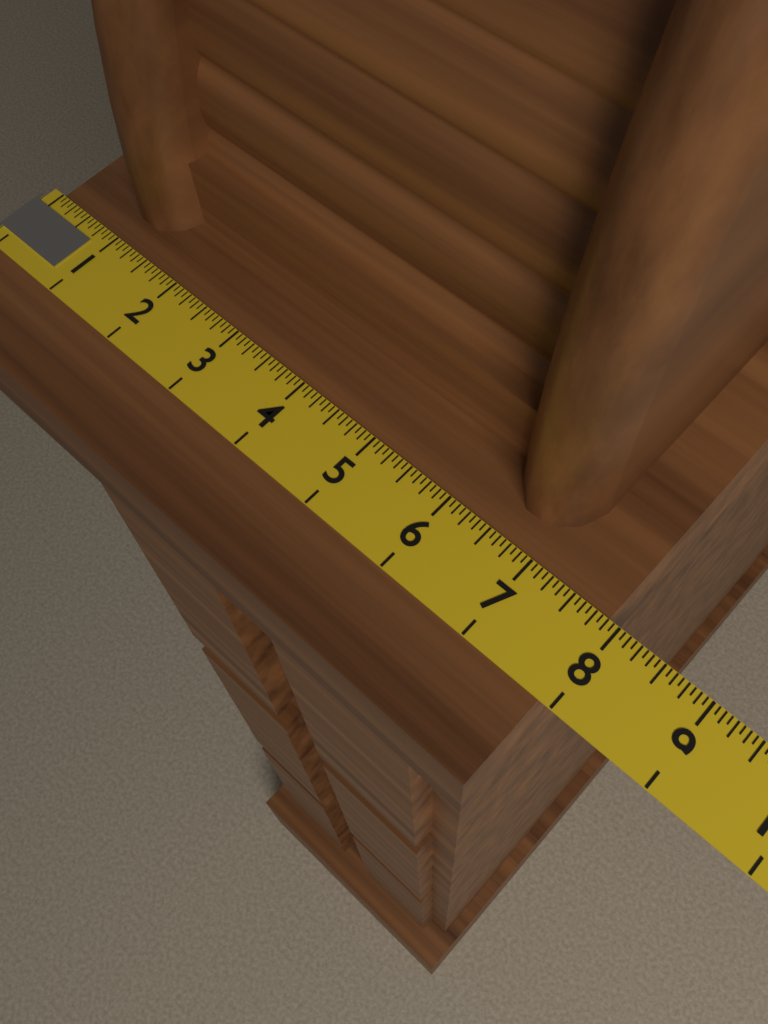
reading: 7.8750 (no unit)
